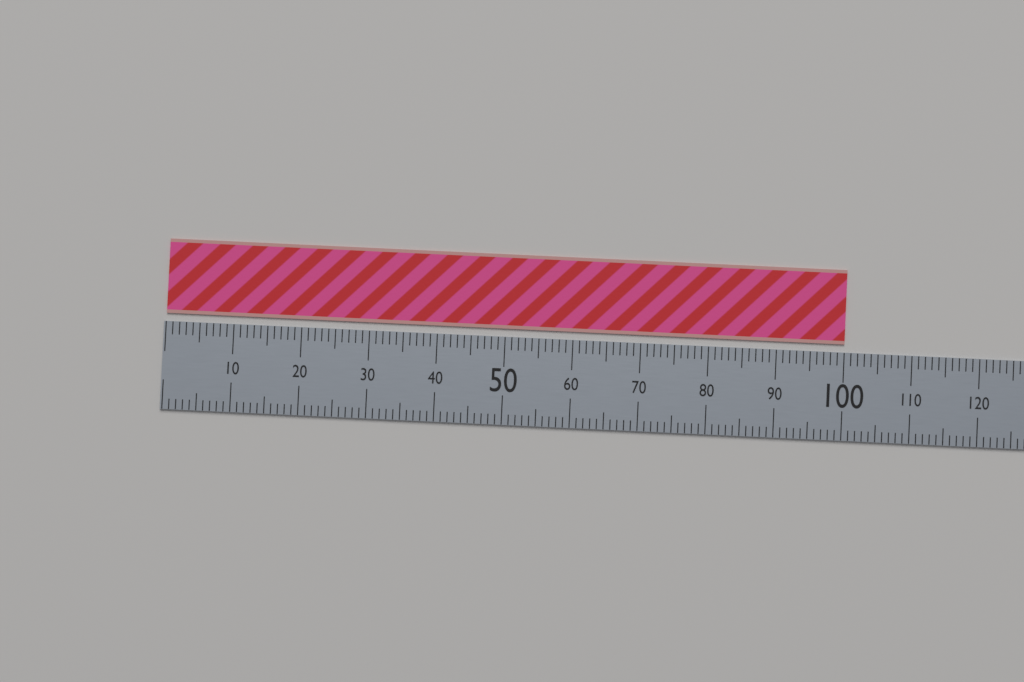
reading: 100 (no unit)
